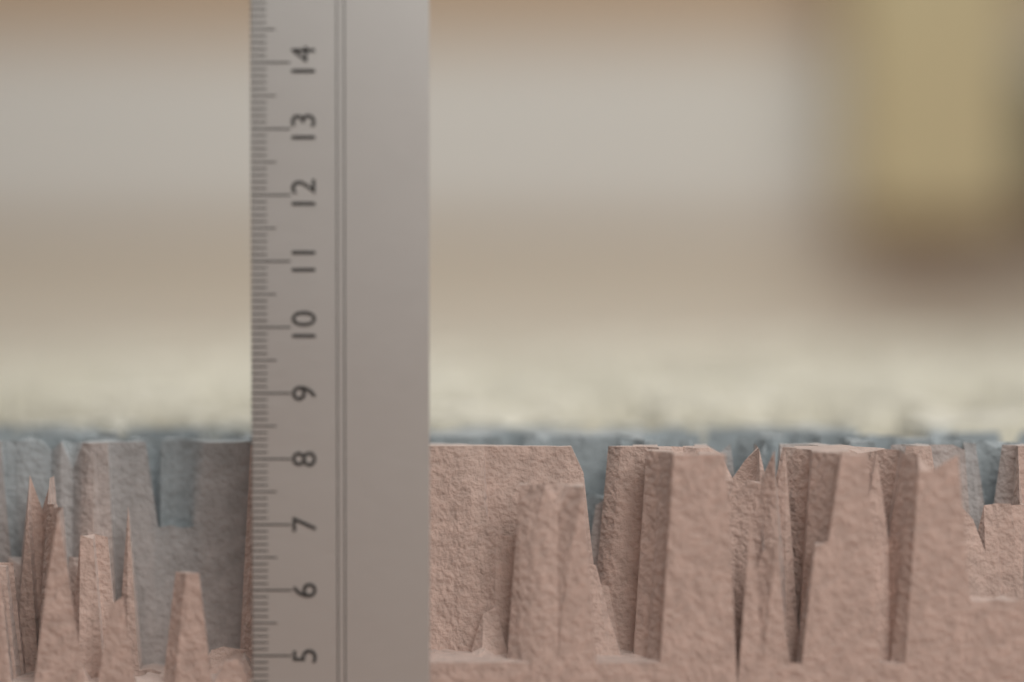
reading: 8.1 cm
